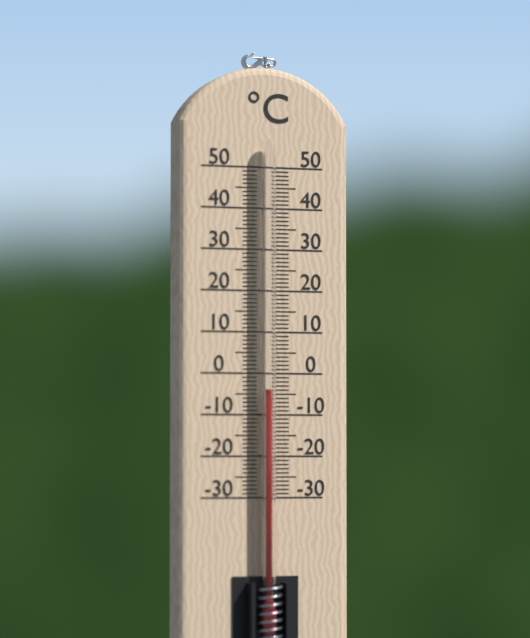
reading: -4 °C
